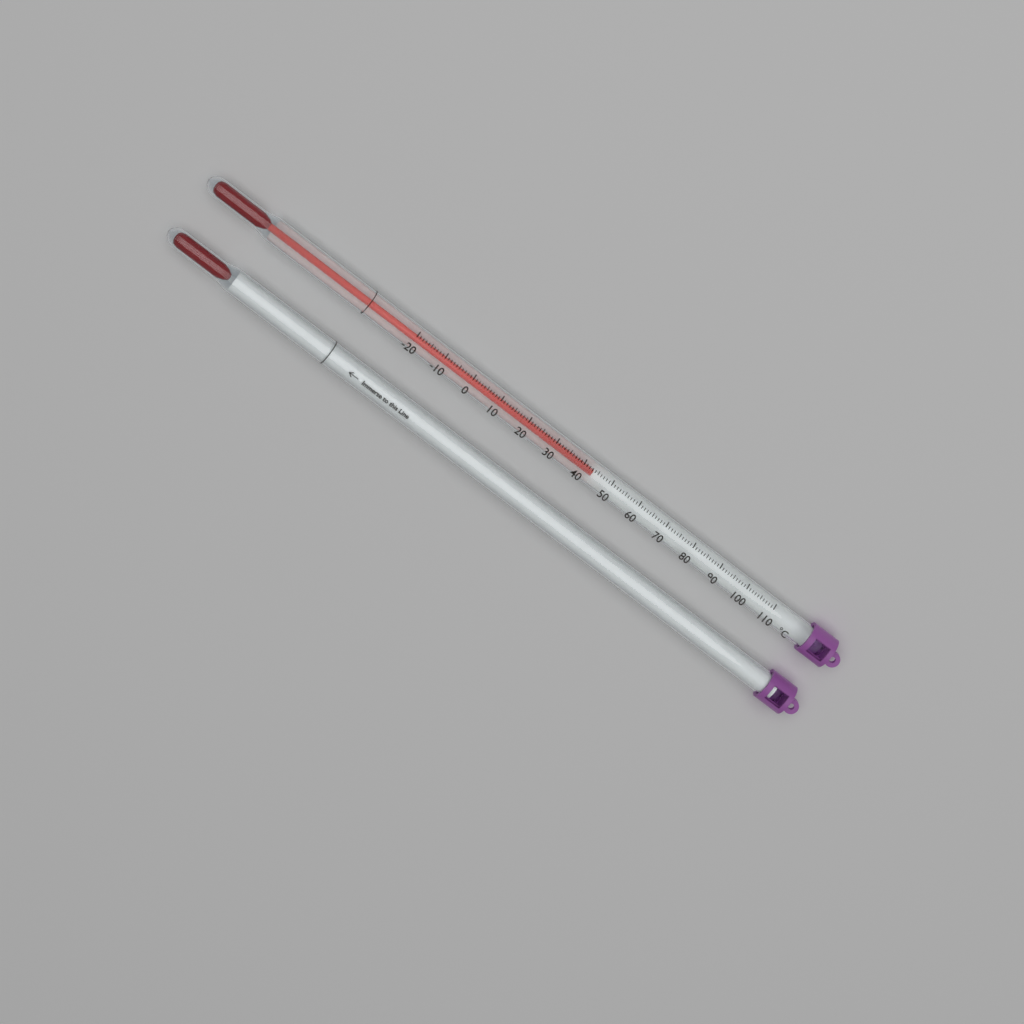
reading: 44 °C
